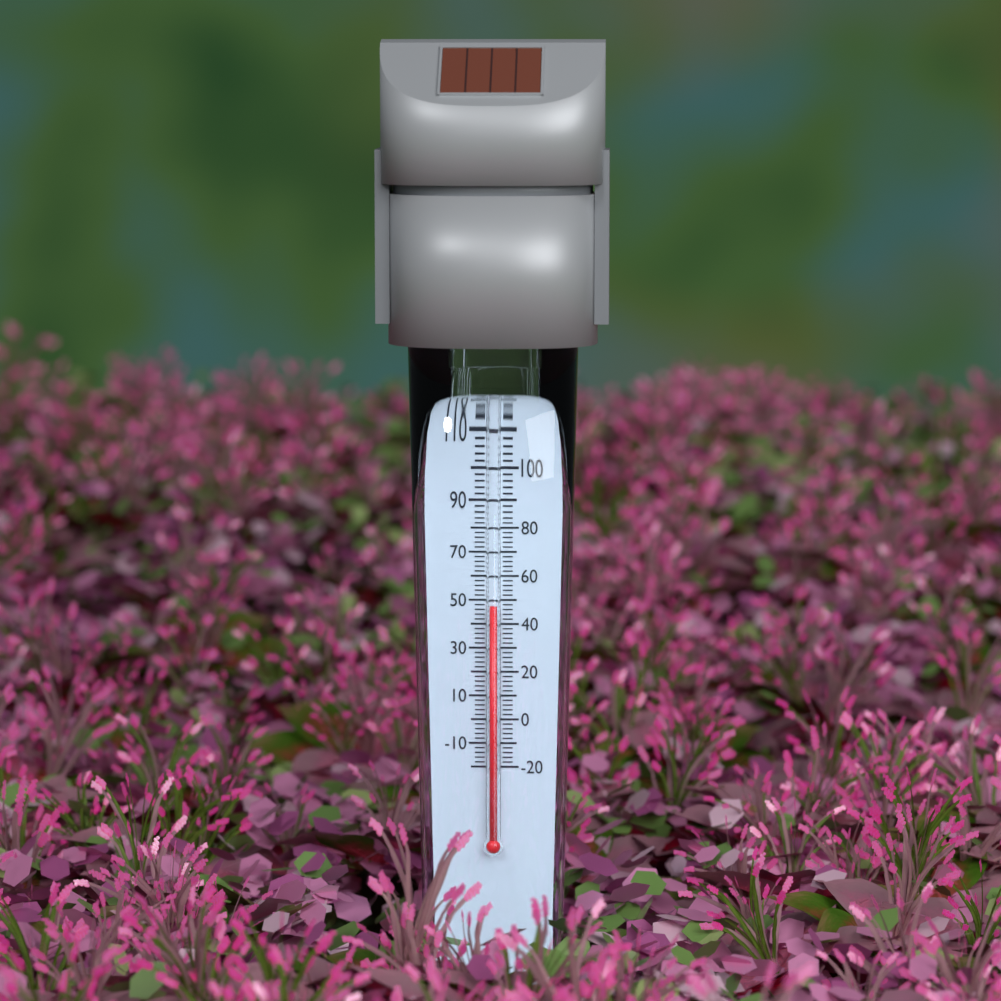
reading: 48 °F
